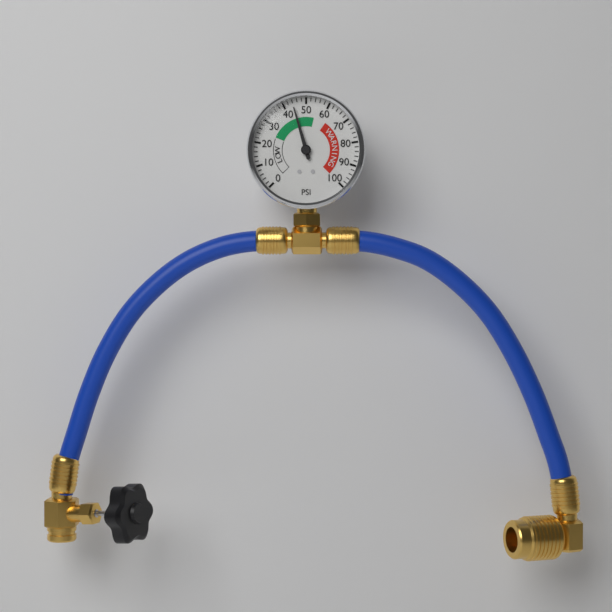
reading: 44 psi
